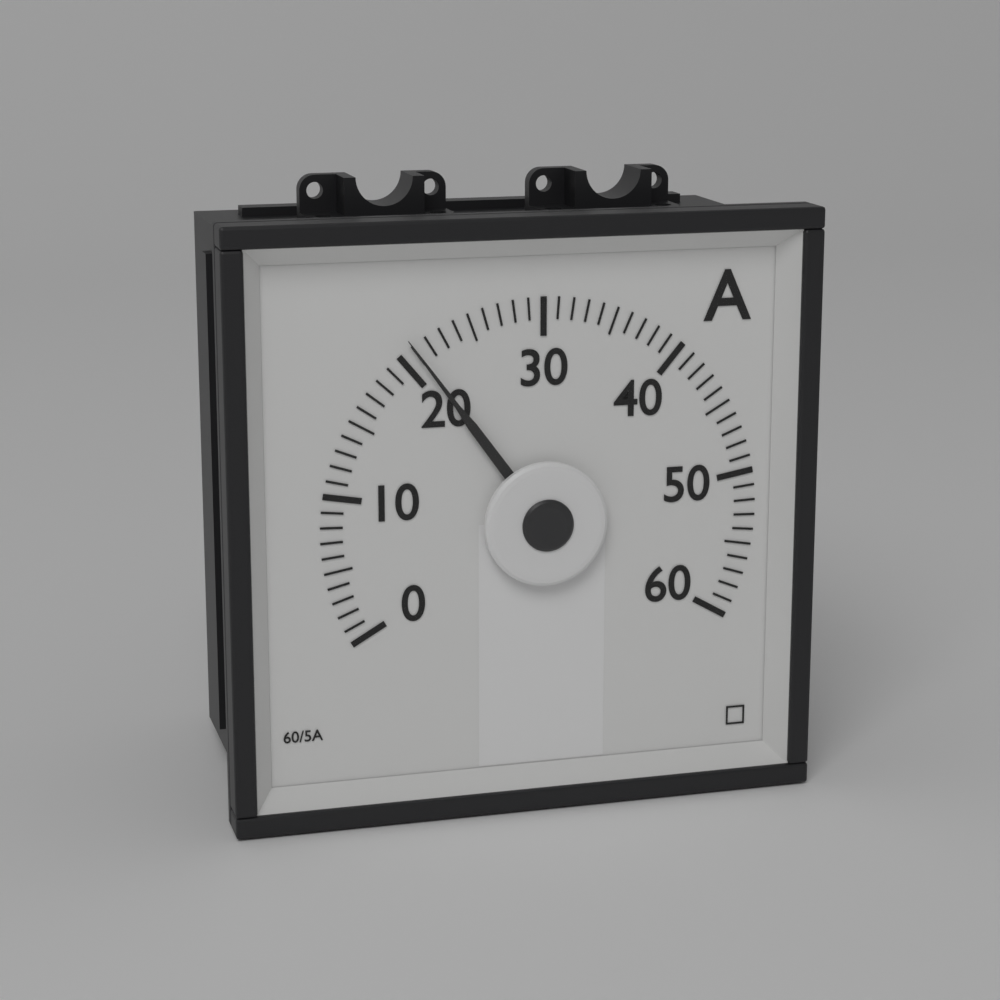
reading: 21 A
